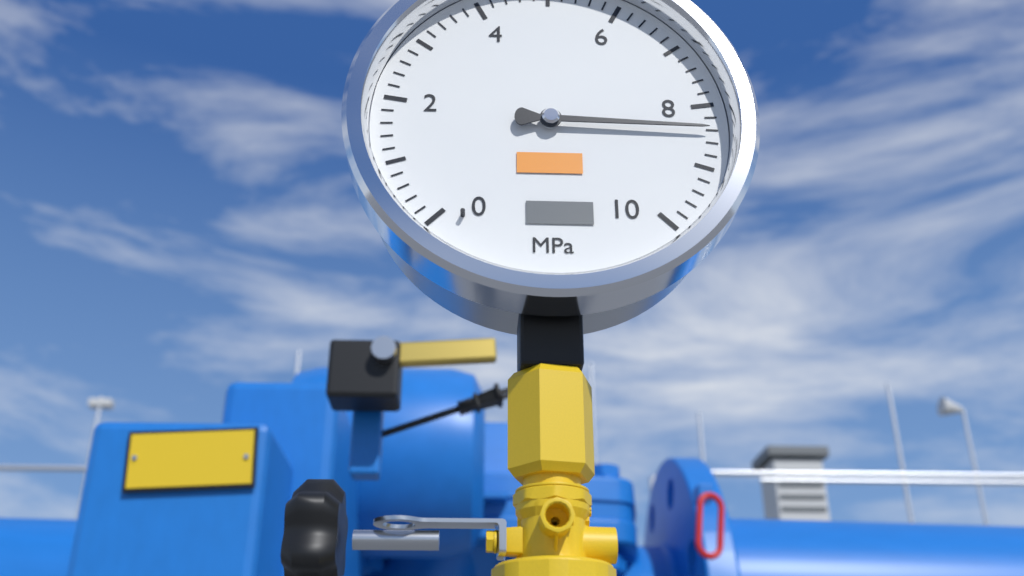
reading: 8.4 MPa
